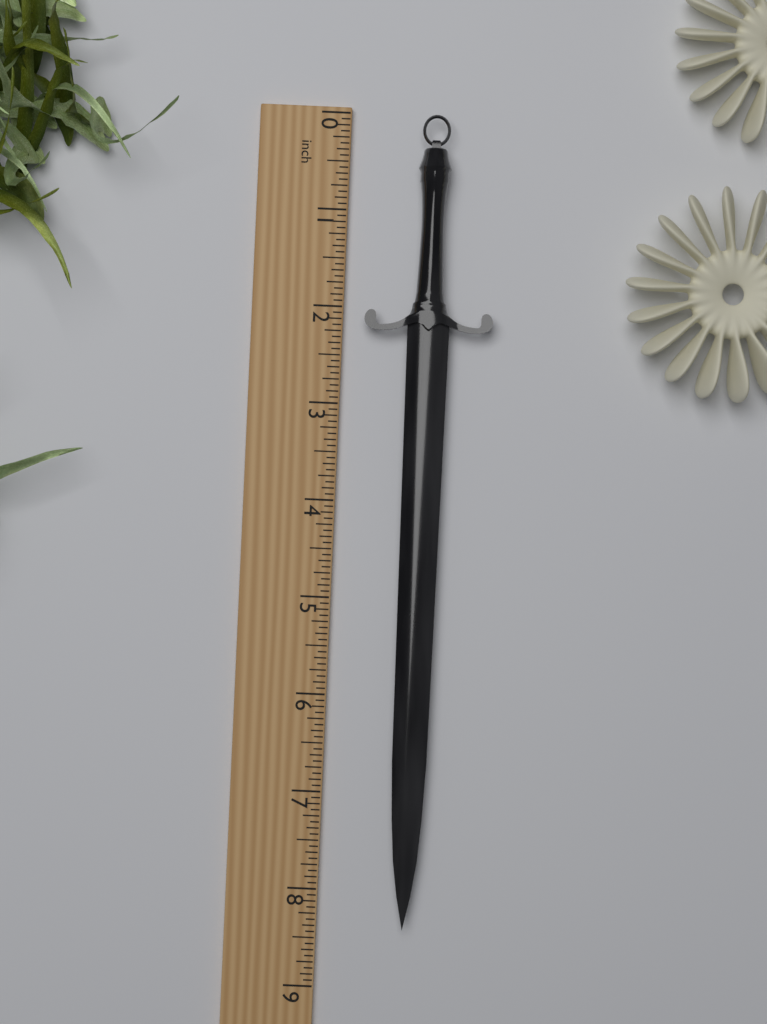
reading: 8.3750 inch
